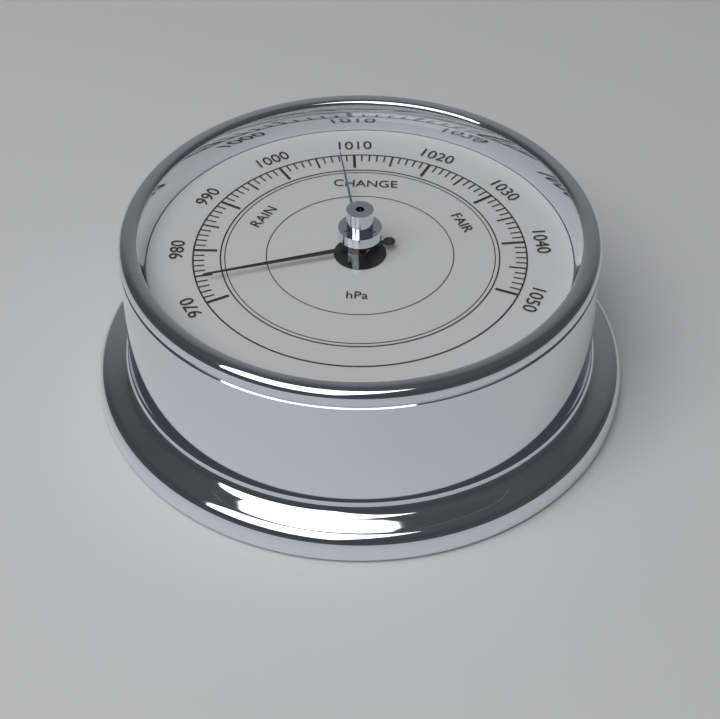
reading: 974 hPa
